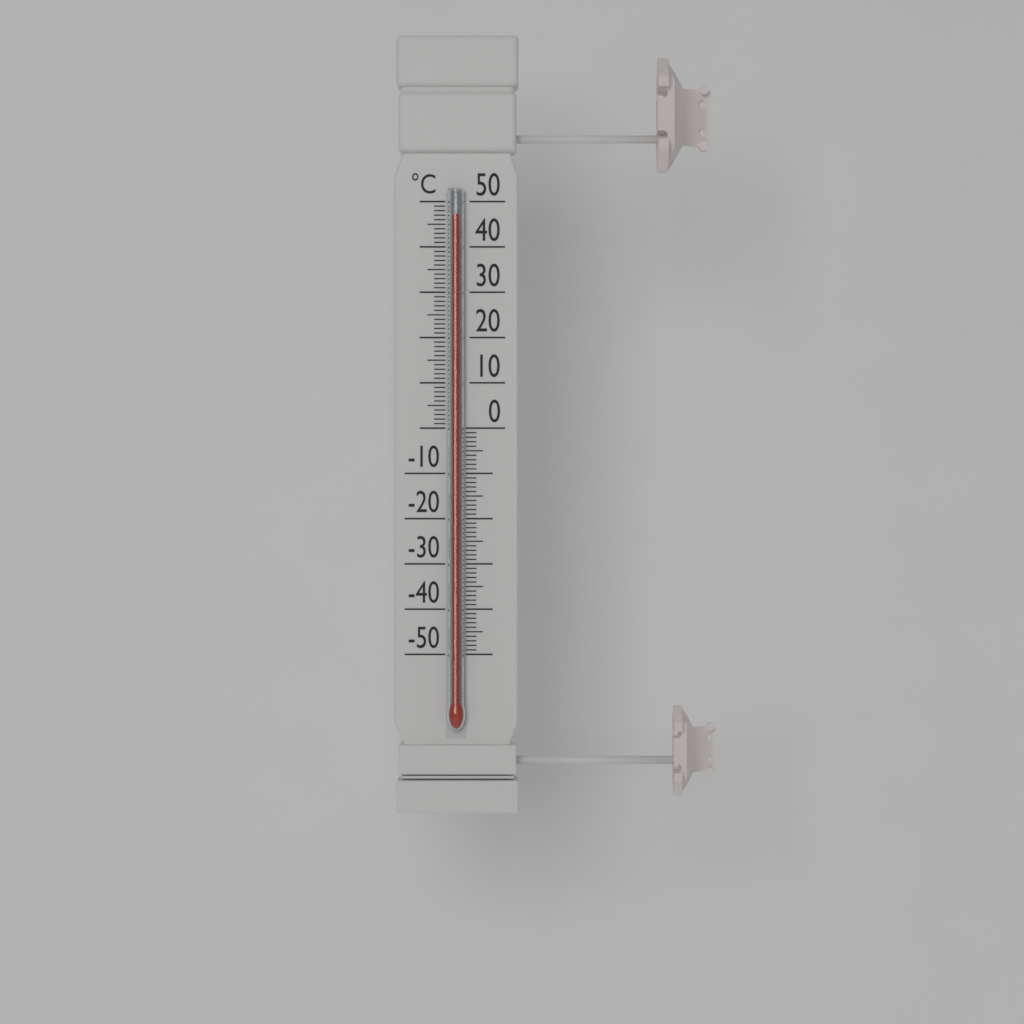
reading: 47 °C
